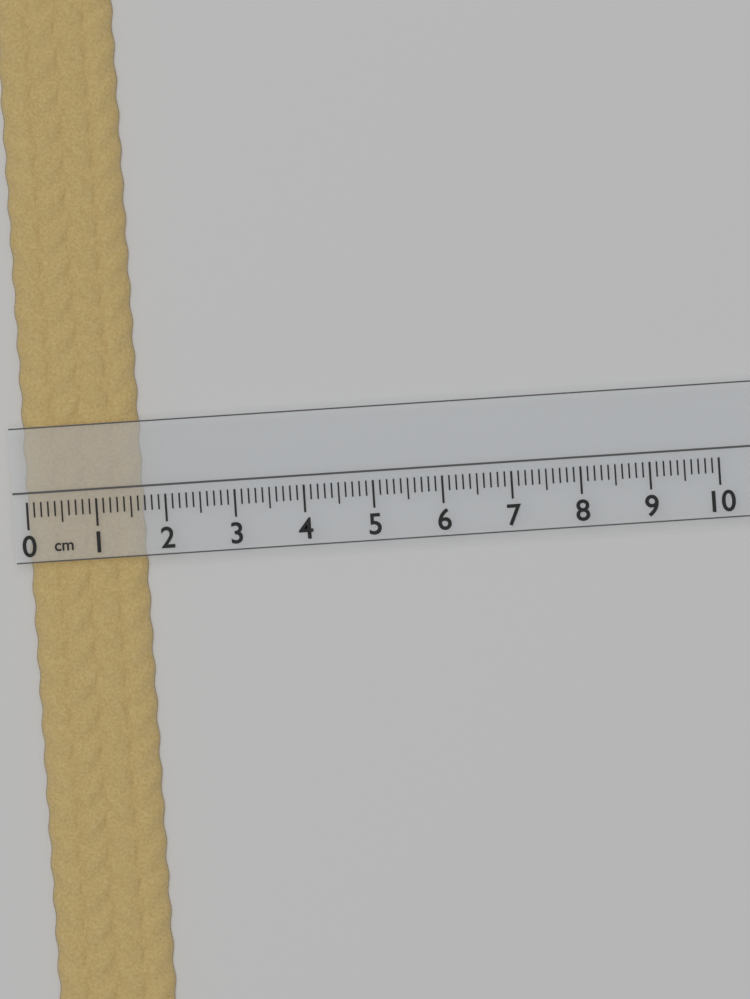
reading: 1.7 cm
